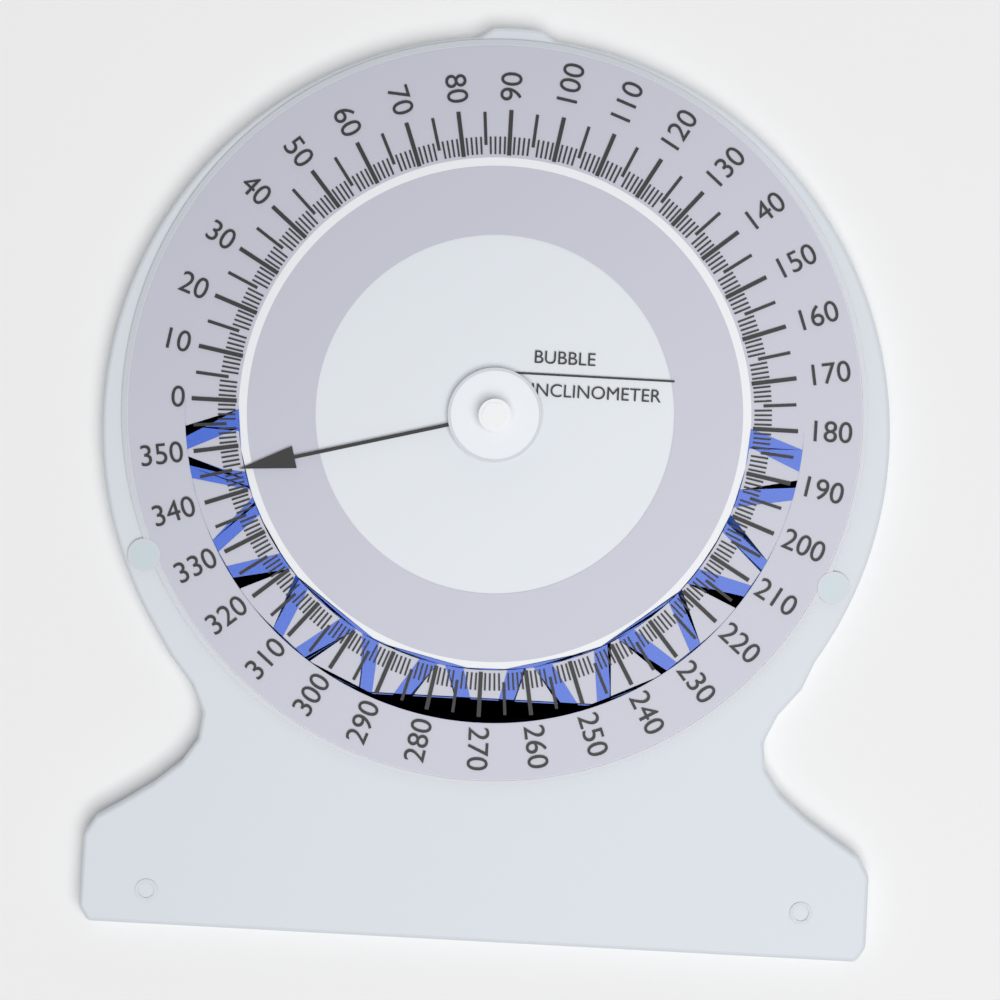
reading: 345 (no unit)
